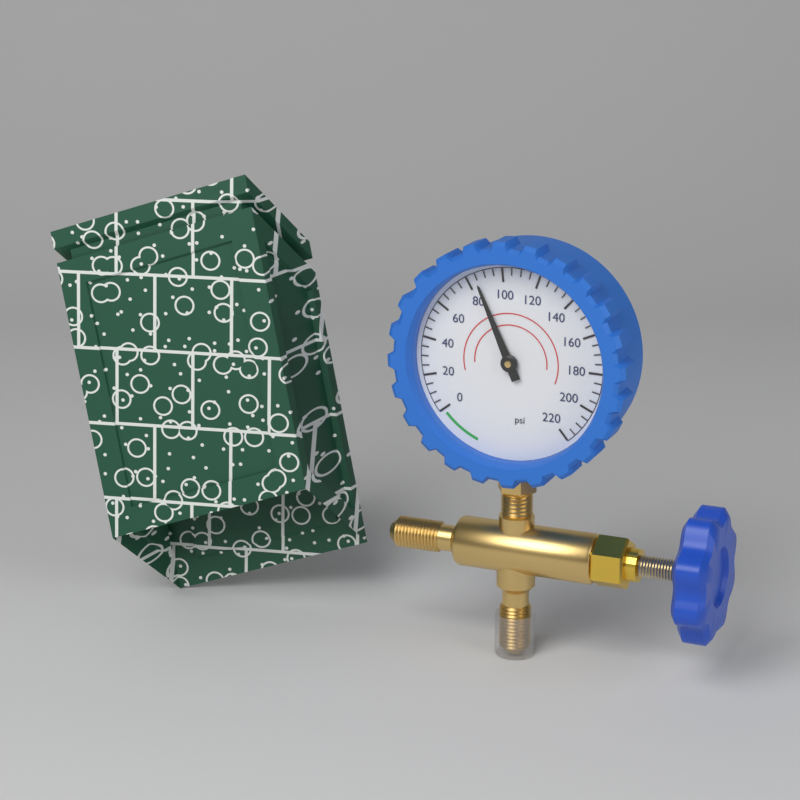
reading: 85 psi
